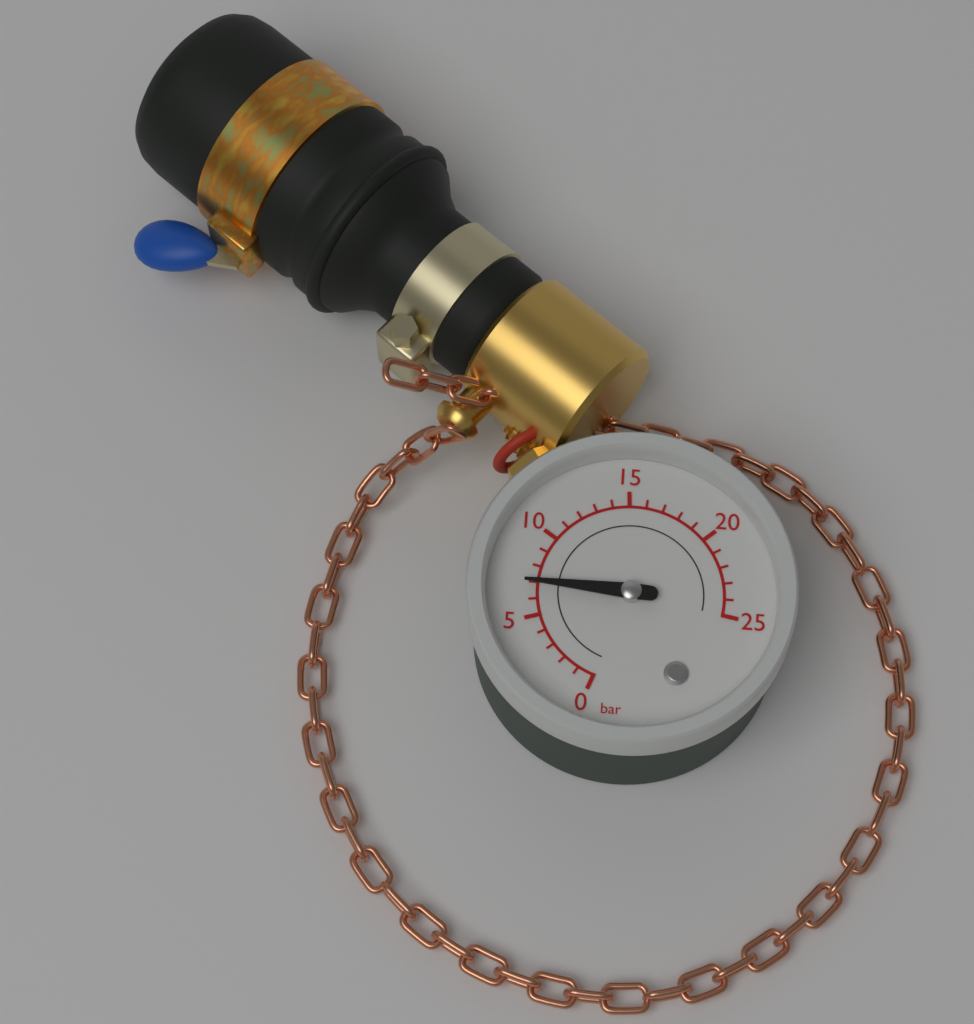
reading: 7 bar
